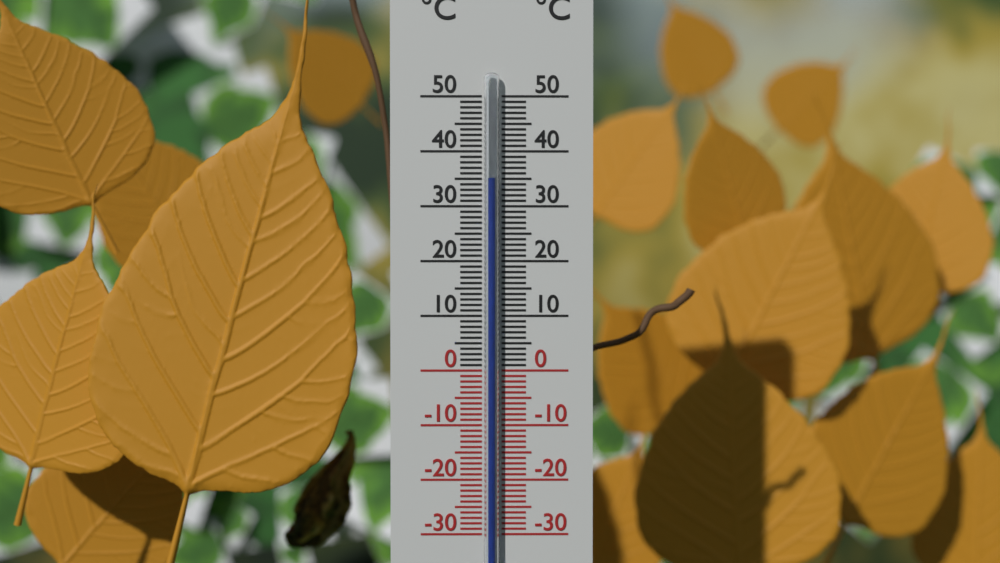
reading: 35 °C
